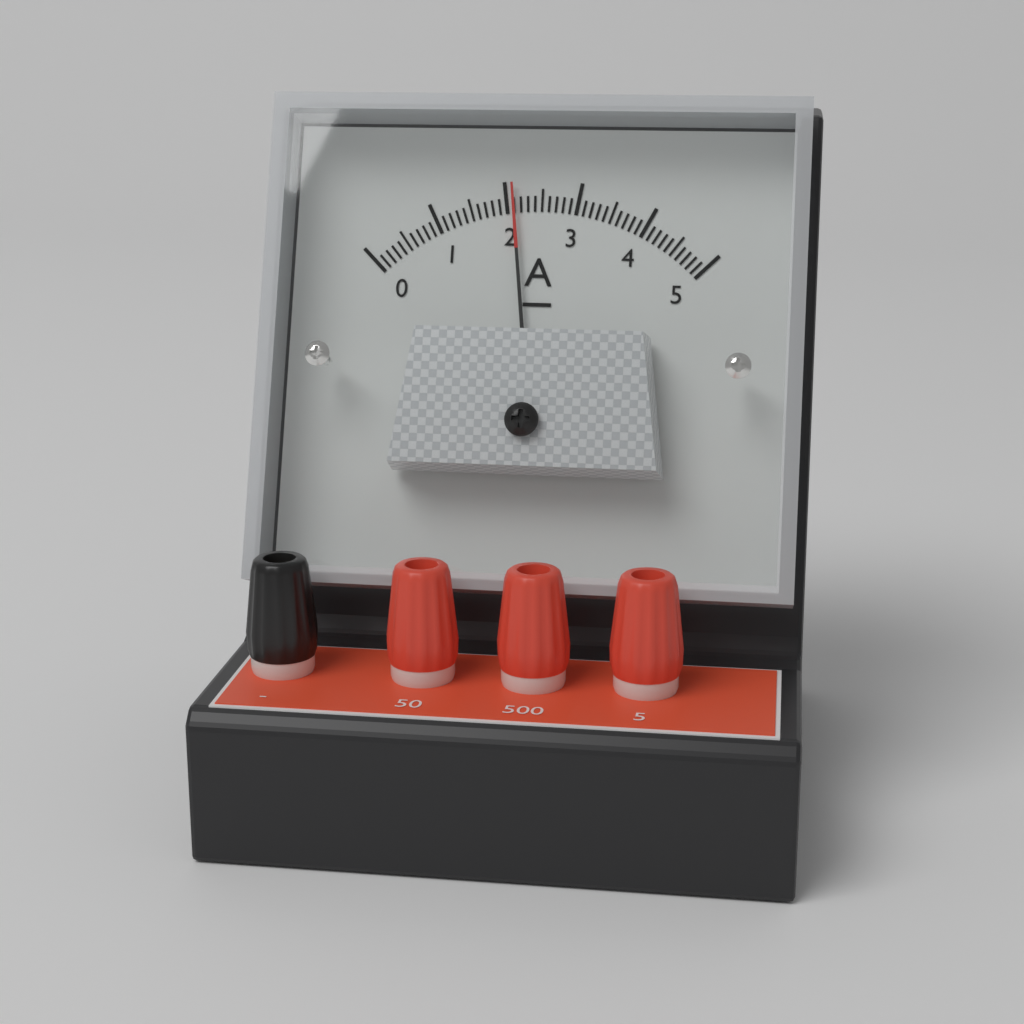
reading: 2.1 A
